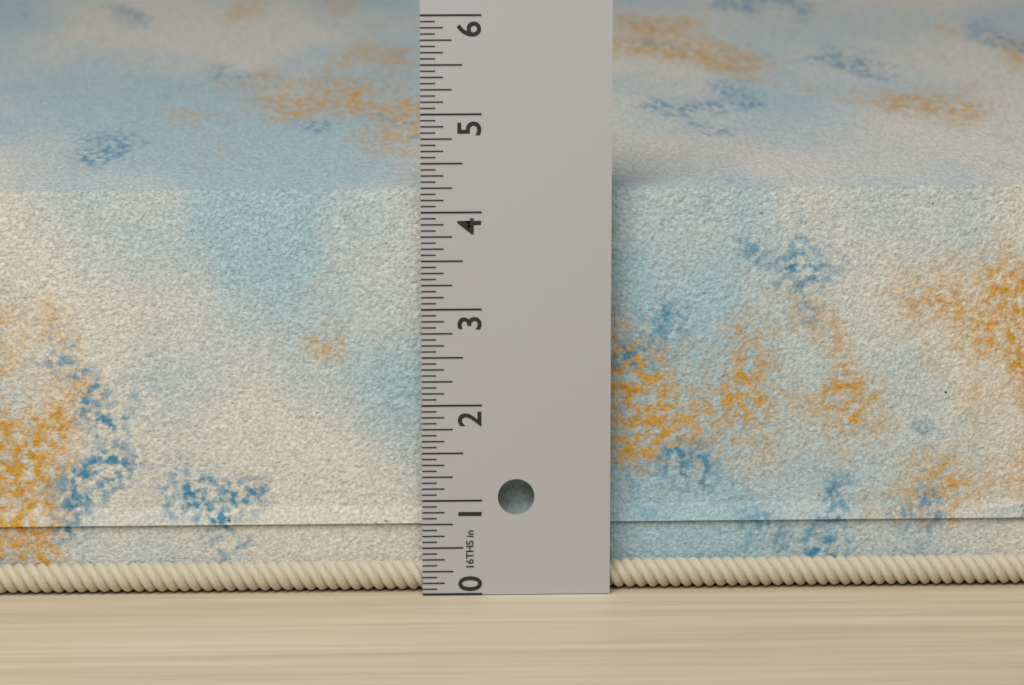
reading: 4.3125 in
